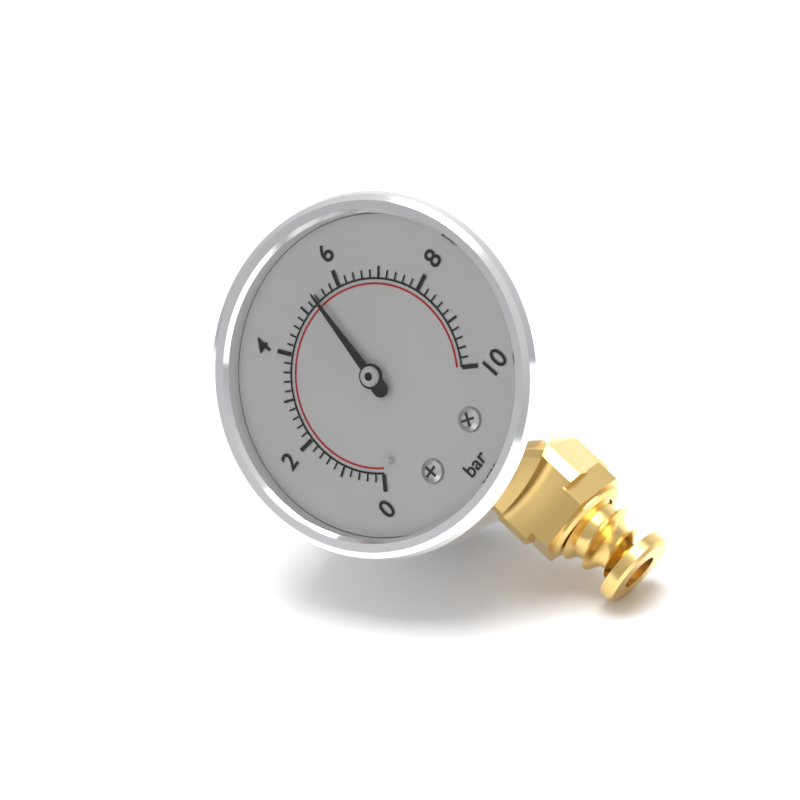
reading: 5.4 bar
